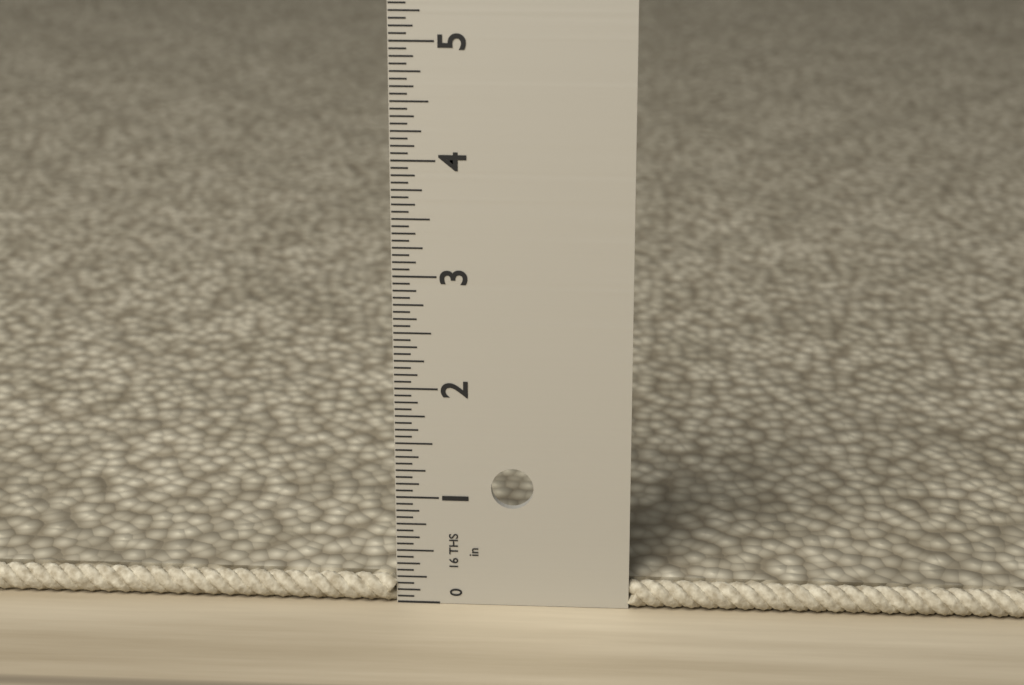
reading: 0.2500 in
